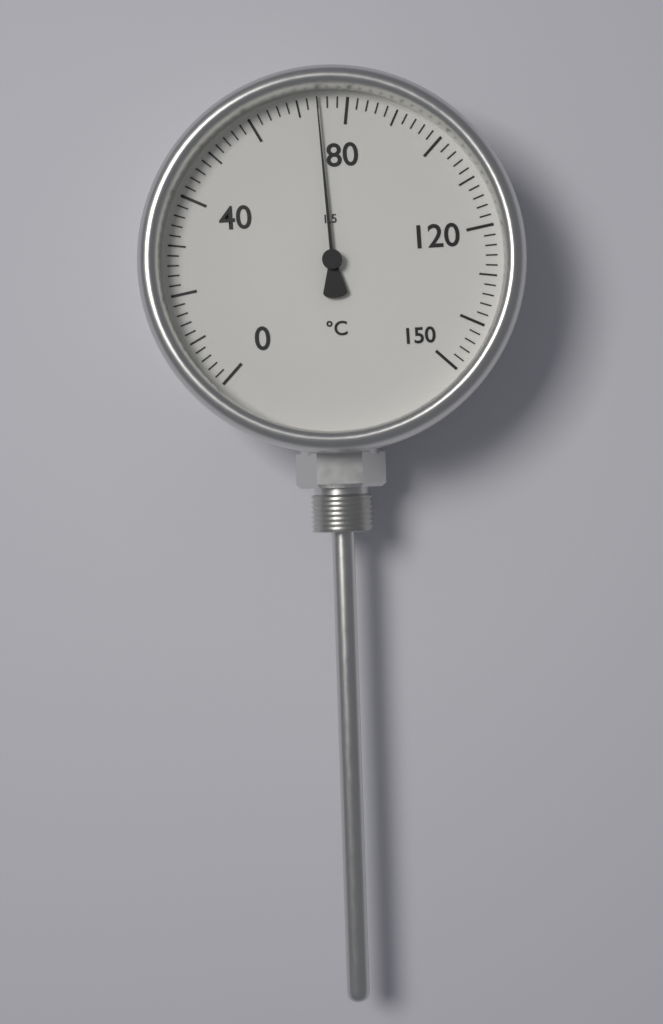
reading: 74 °C
